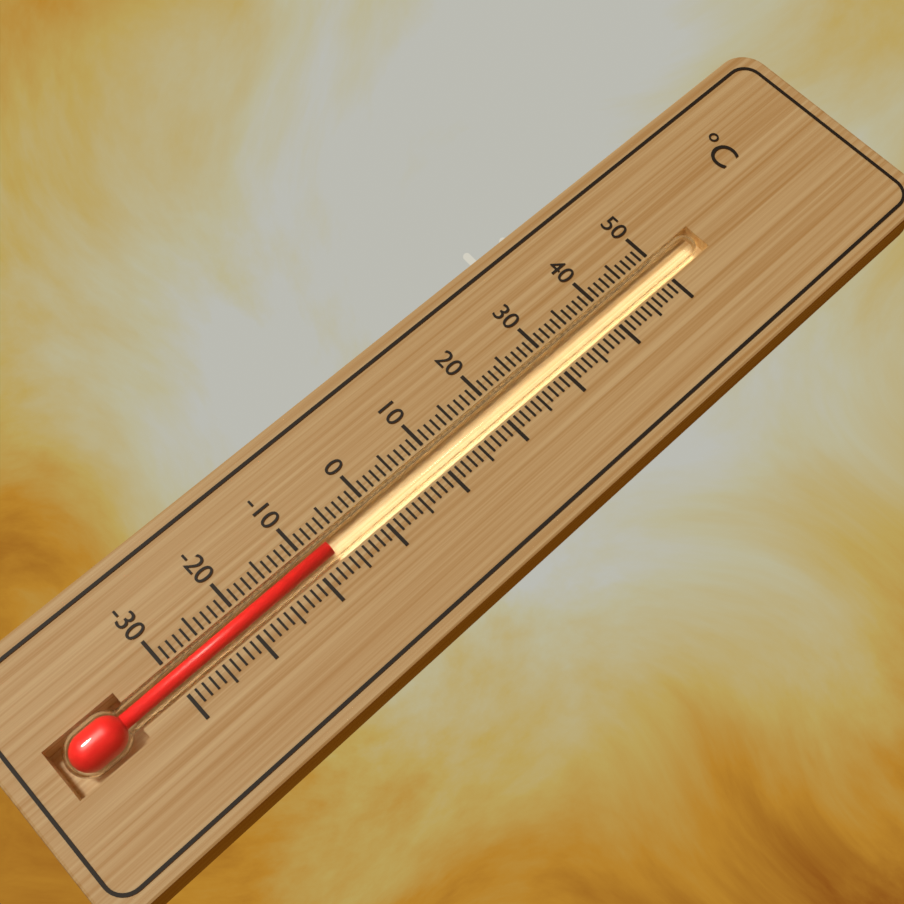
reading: -7 °C
